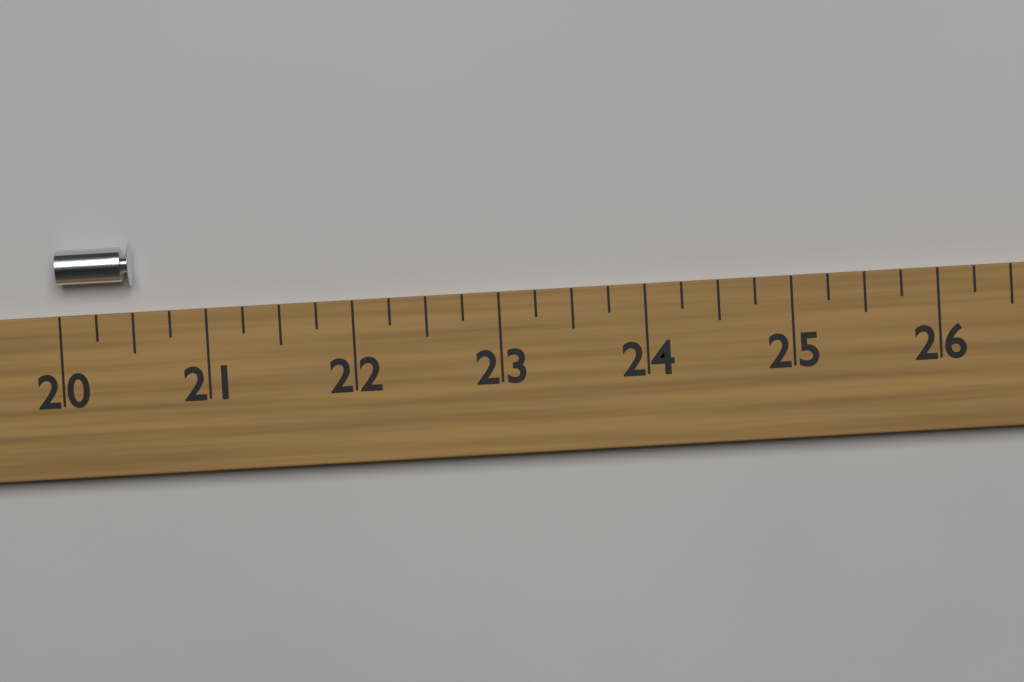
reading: 20.50 (no unit)
